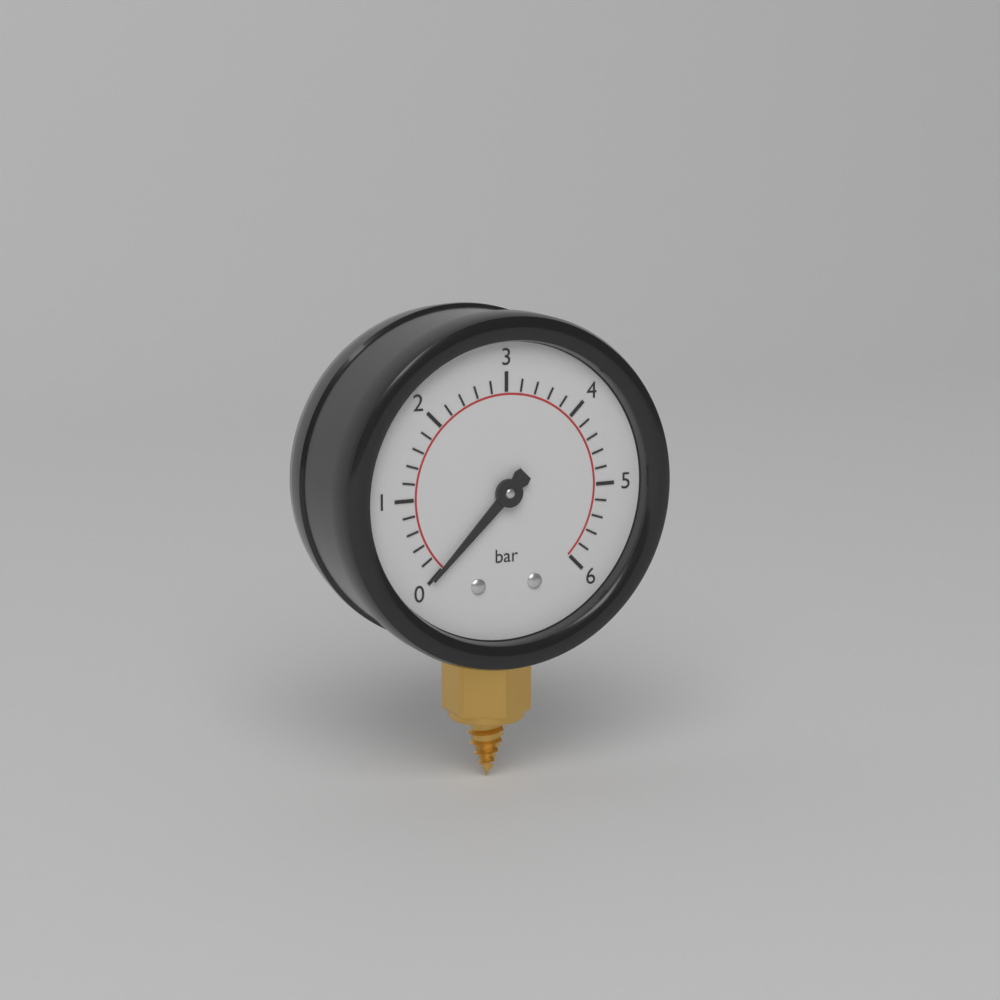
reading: 0.0 bar
